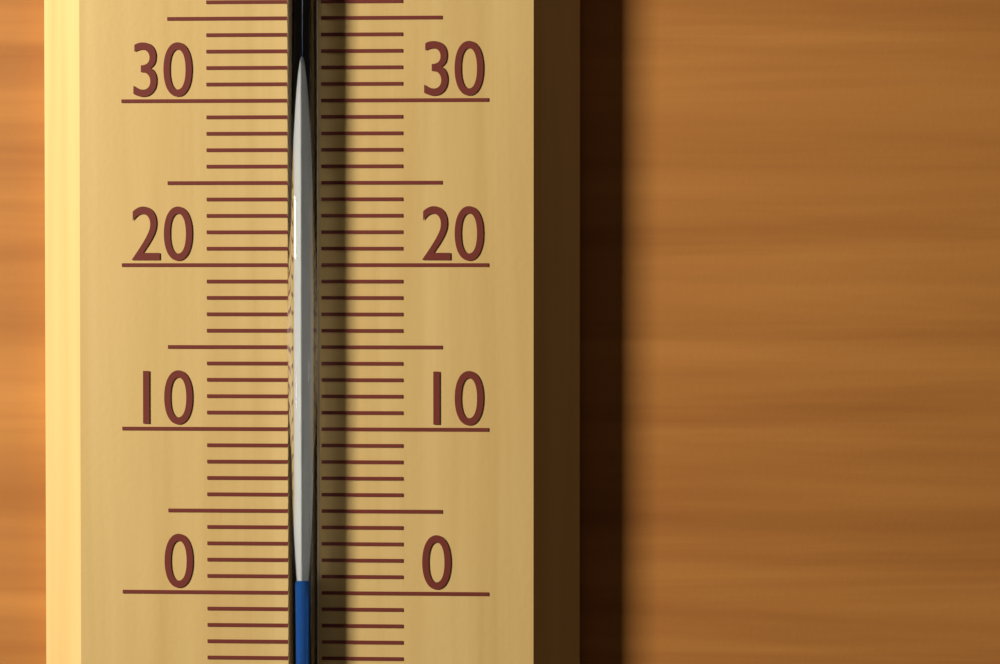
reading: 1 °C
